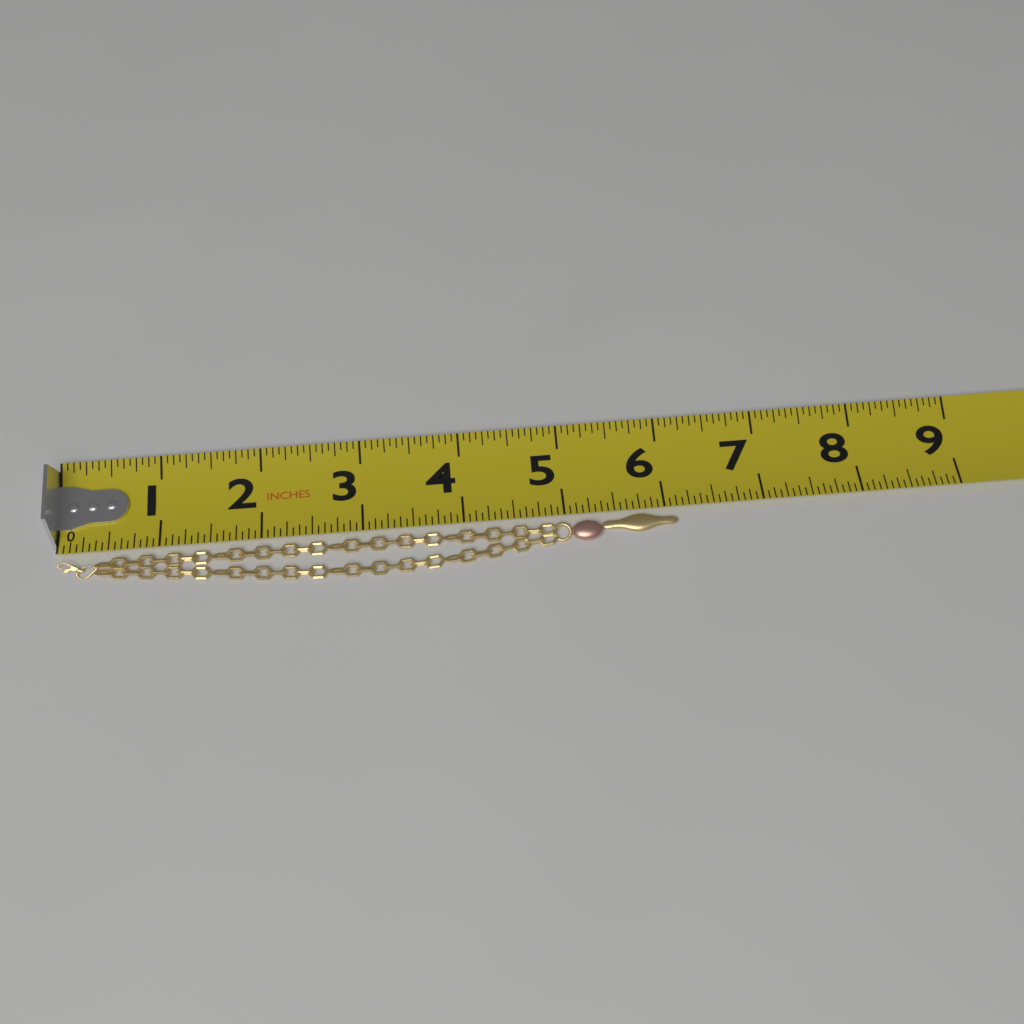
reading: 6.1250 in
